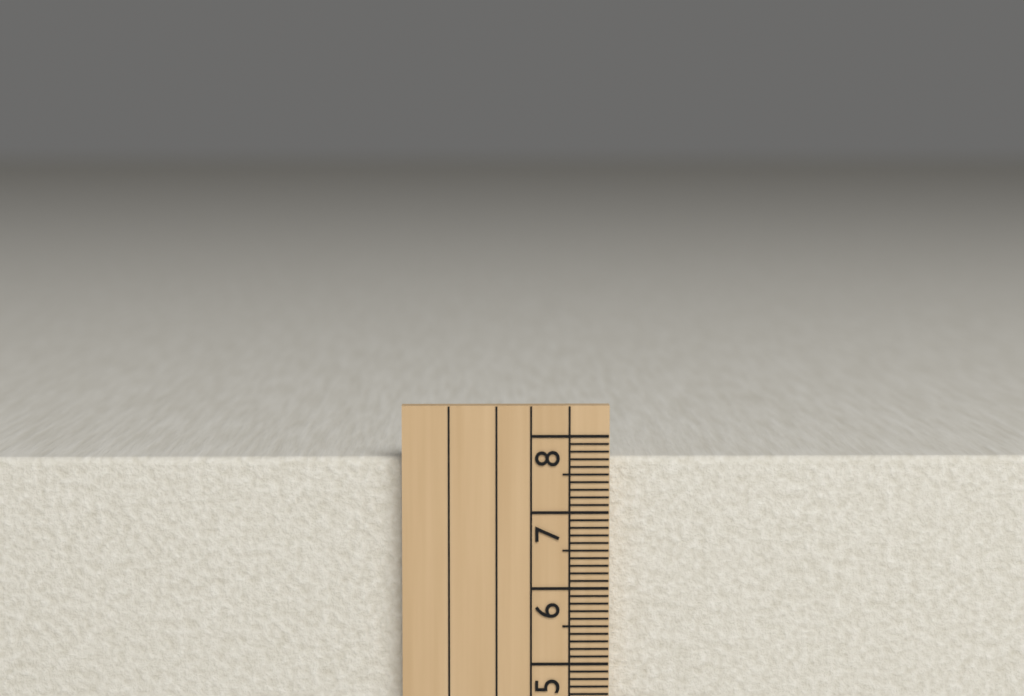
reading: 7.7 cm
